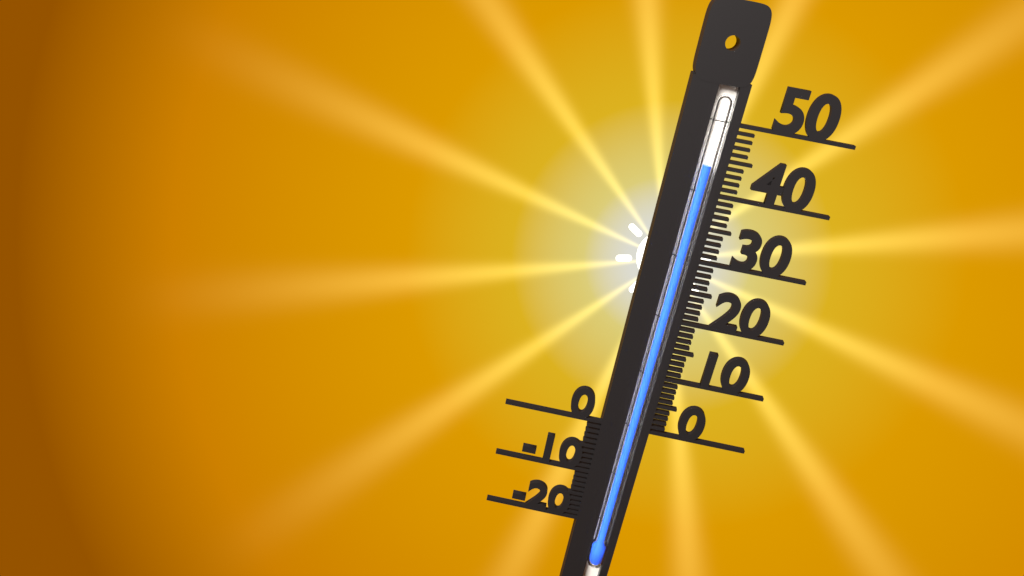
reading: 44 (no unit)
